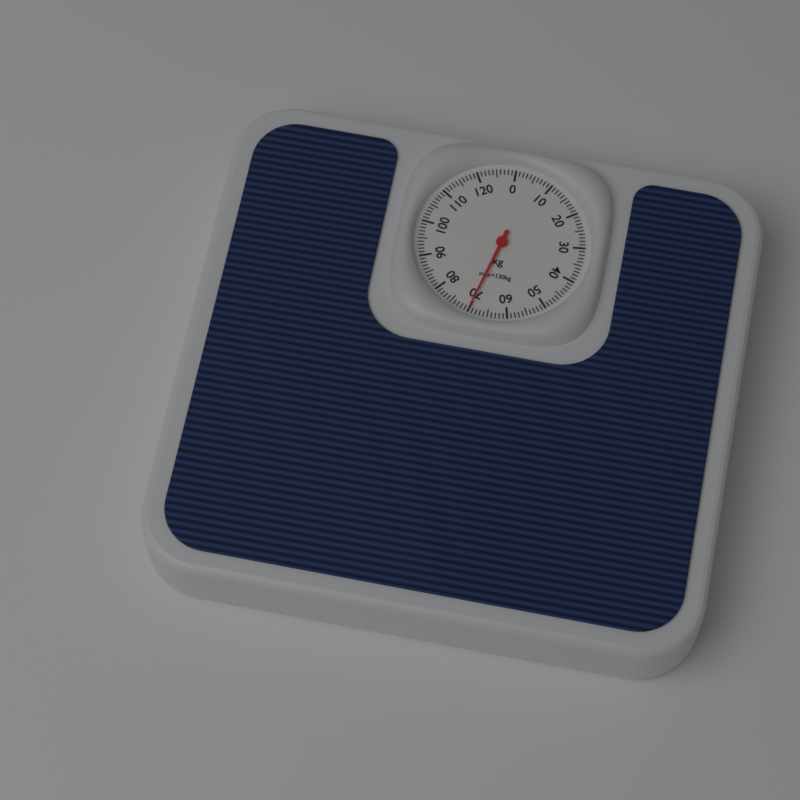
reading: 70 kg
